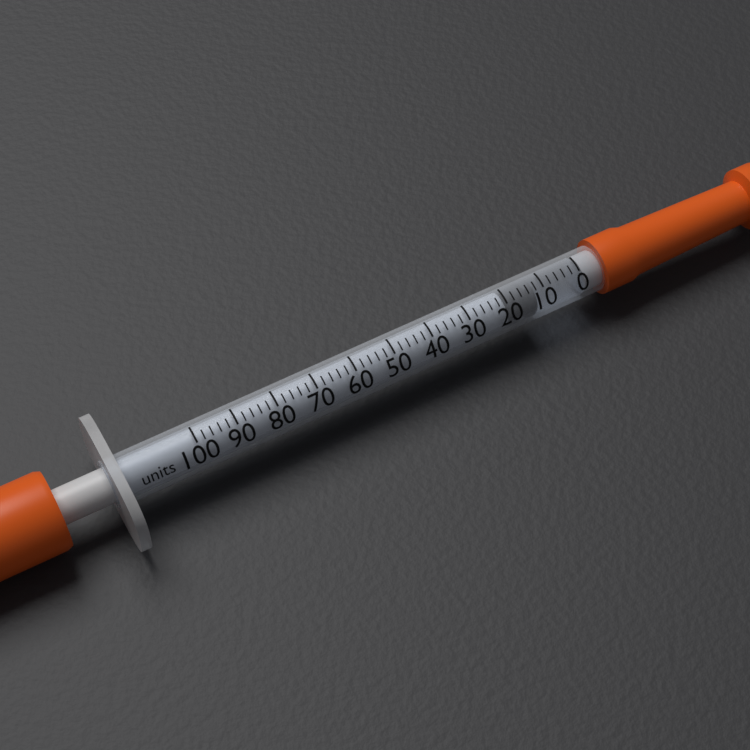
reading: 12 units
